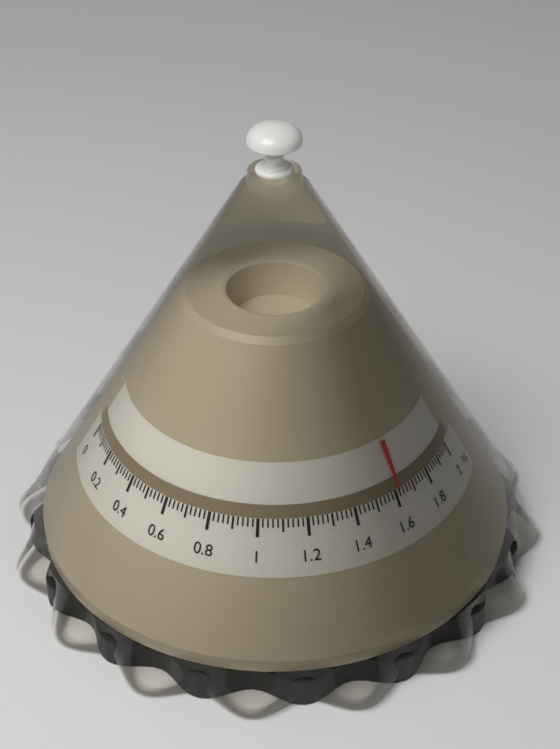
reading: 1.62 kg
